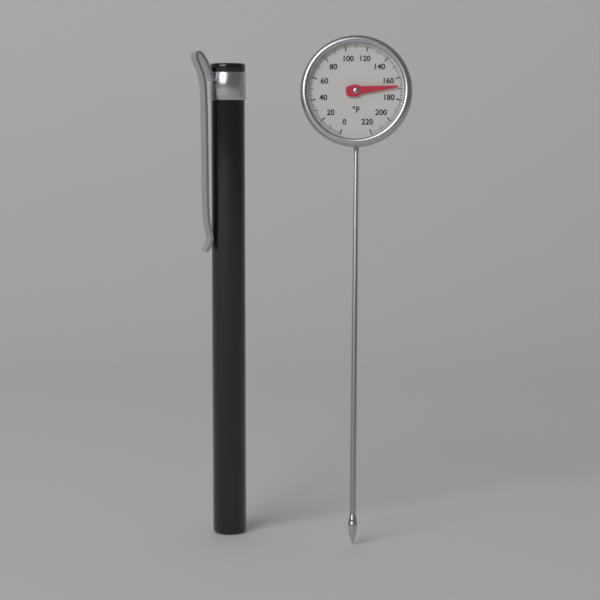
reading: 168 °F
